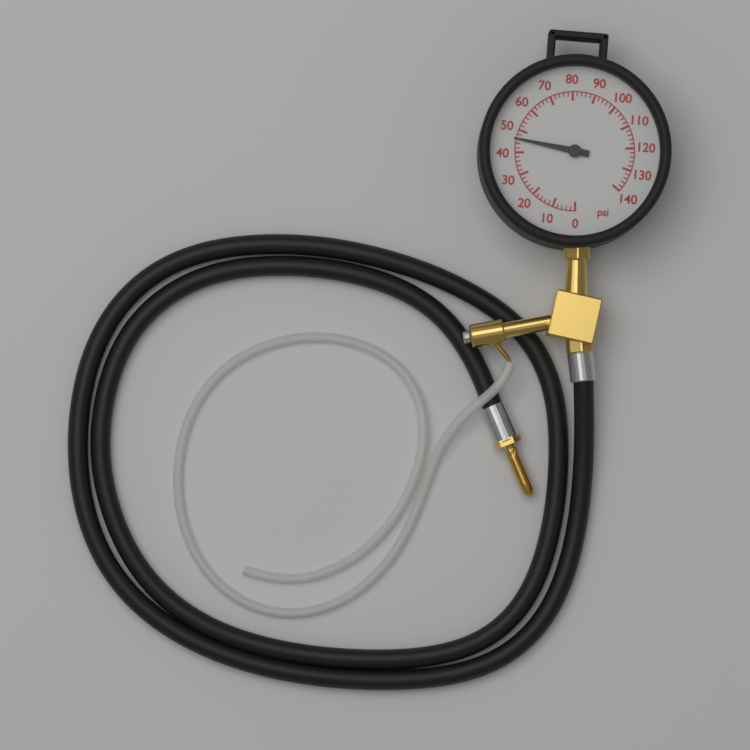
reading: 46 psi
